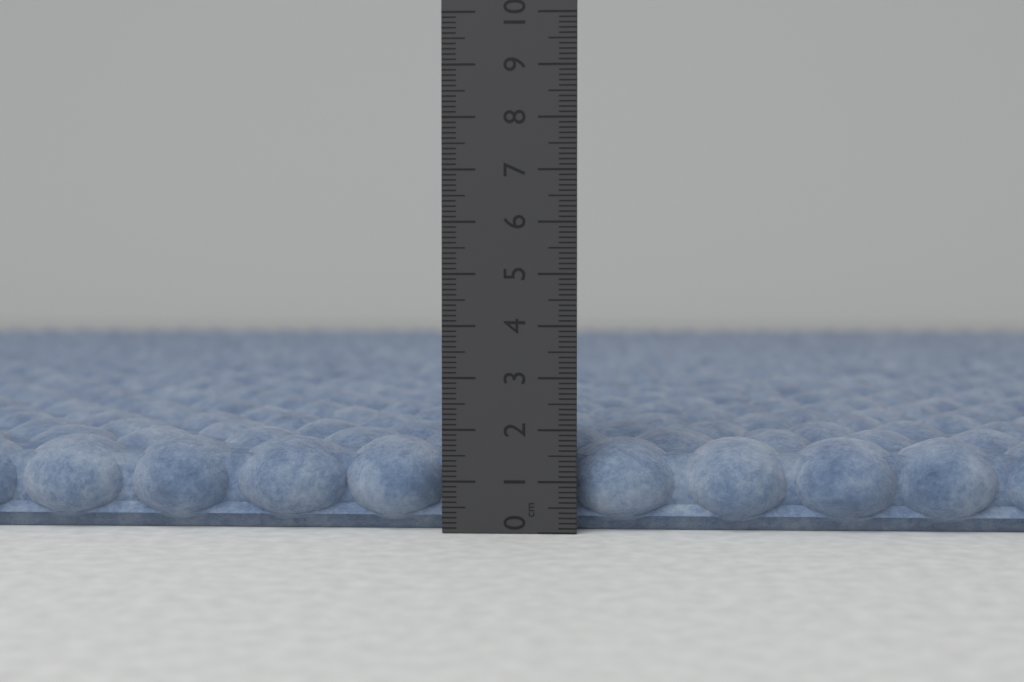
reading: 1.8 cm
